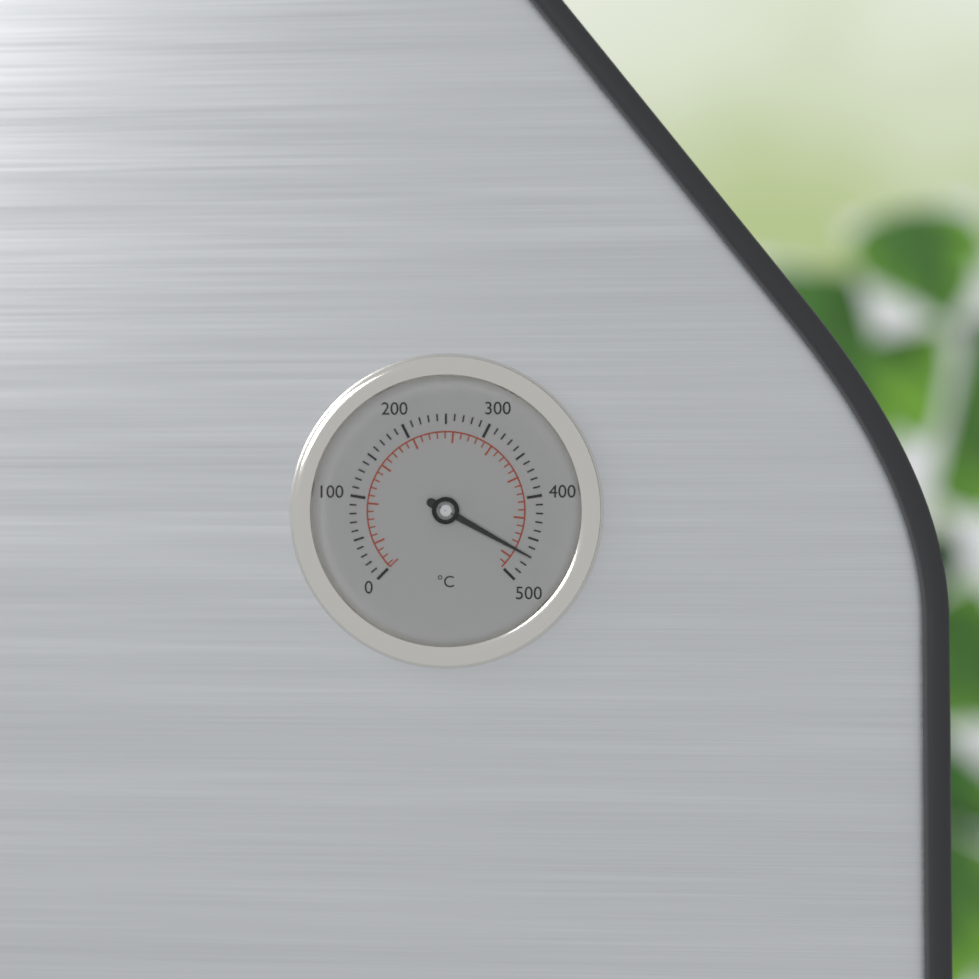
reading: 470 °C
